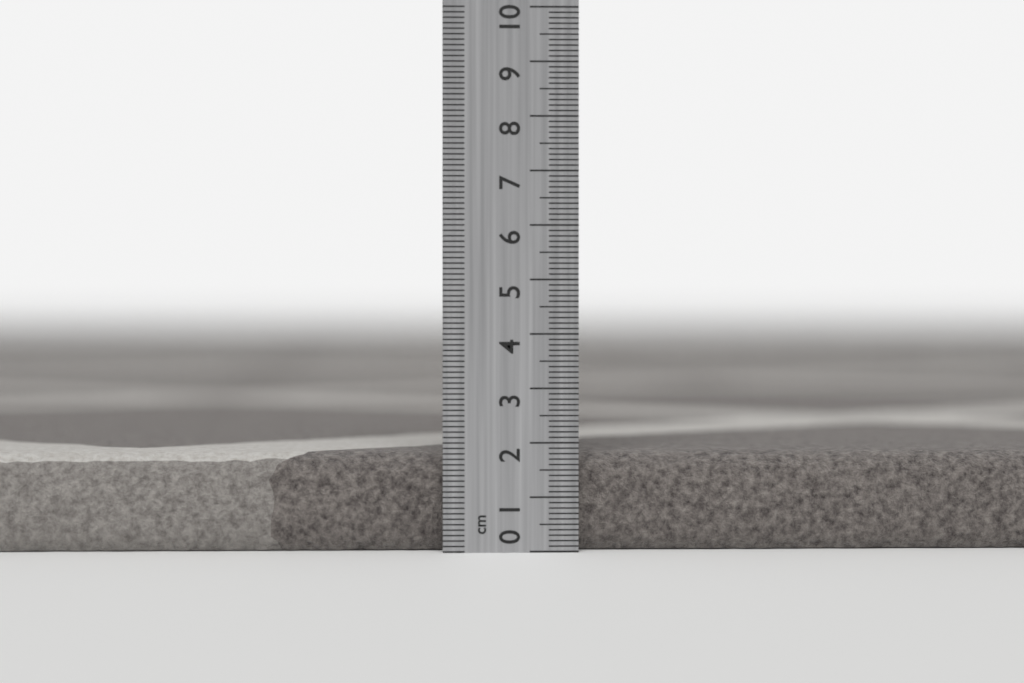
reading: 1.8 cm
